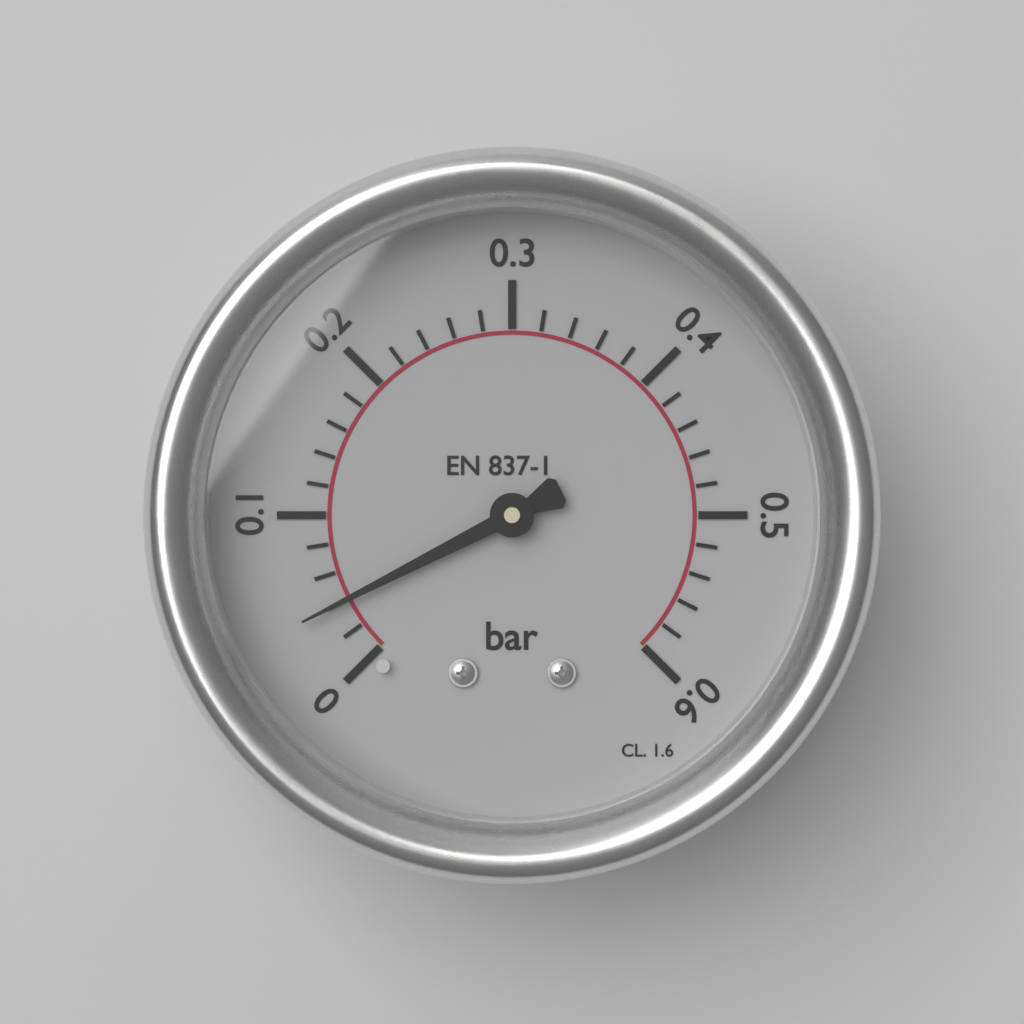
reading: 0.04 bar
